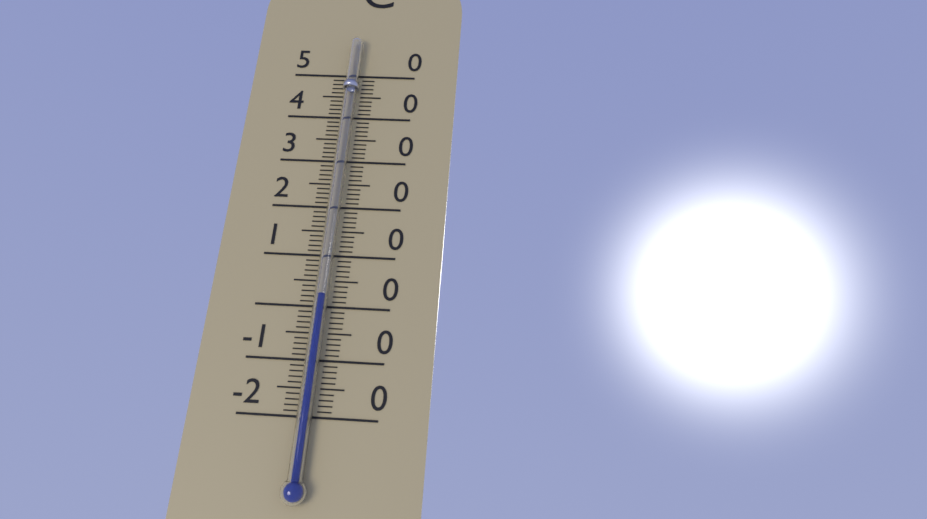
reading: 2 °C
